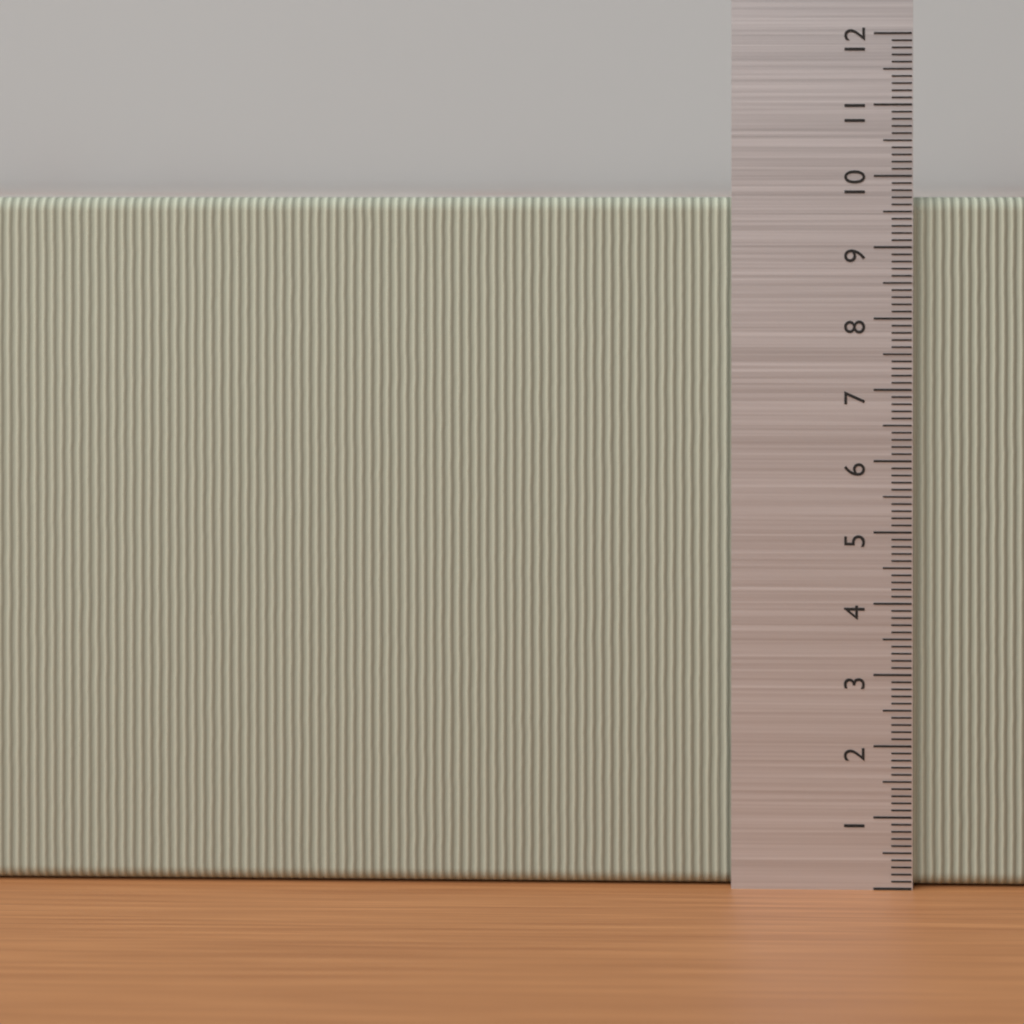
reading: 9.7 (no unit)
